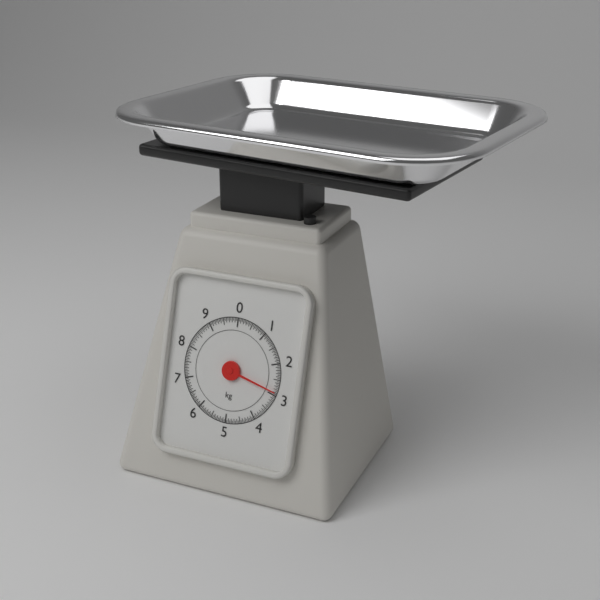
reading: 2.90 kg
